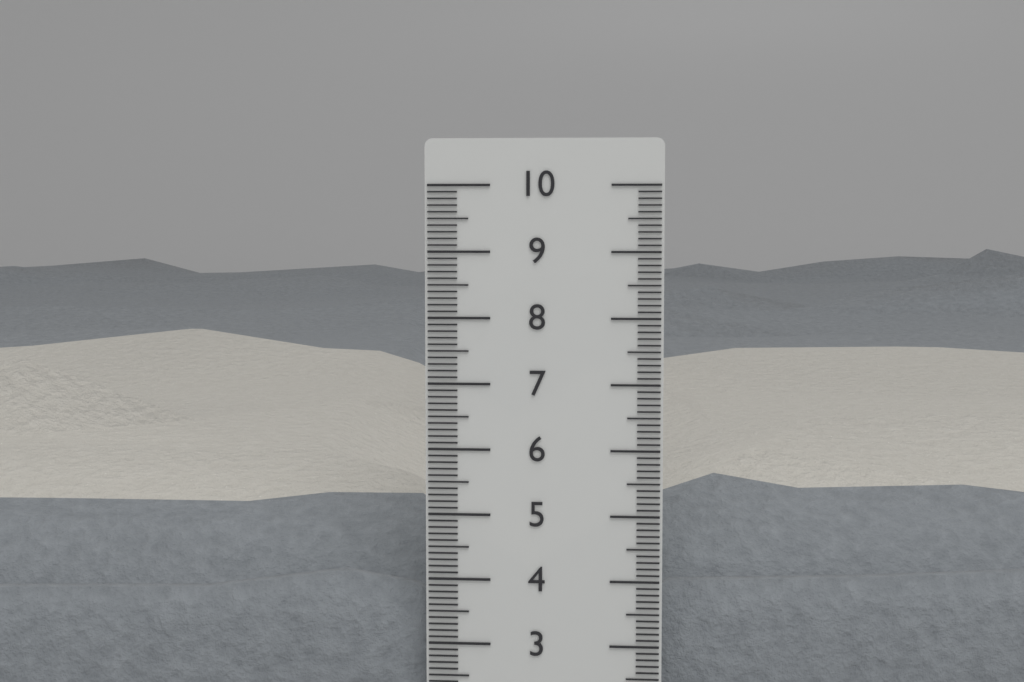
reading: 7.5 cm
